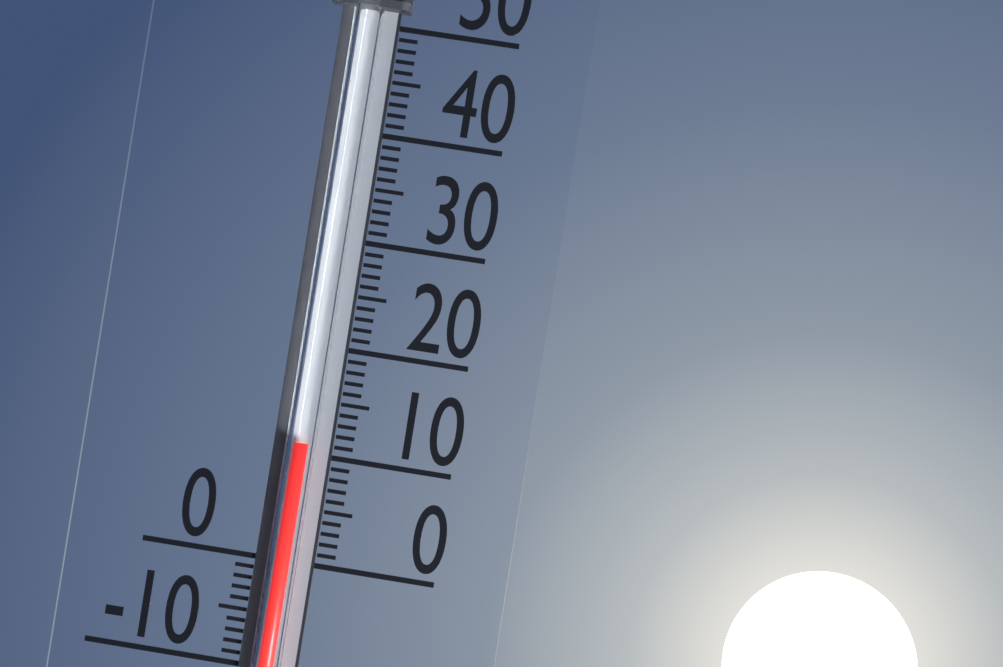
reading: 11 (no unit)
